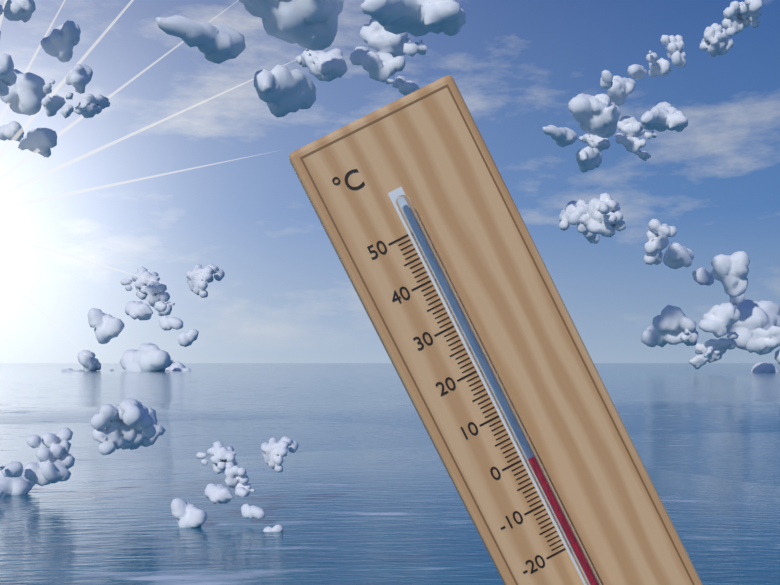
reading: 0 °C
